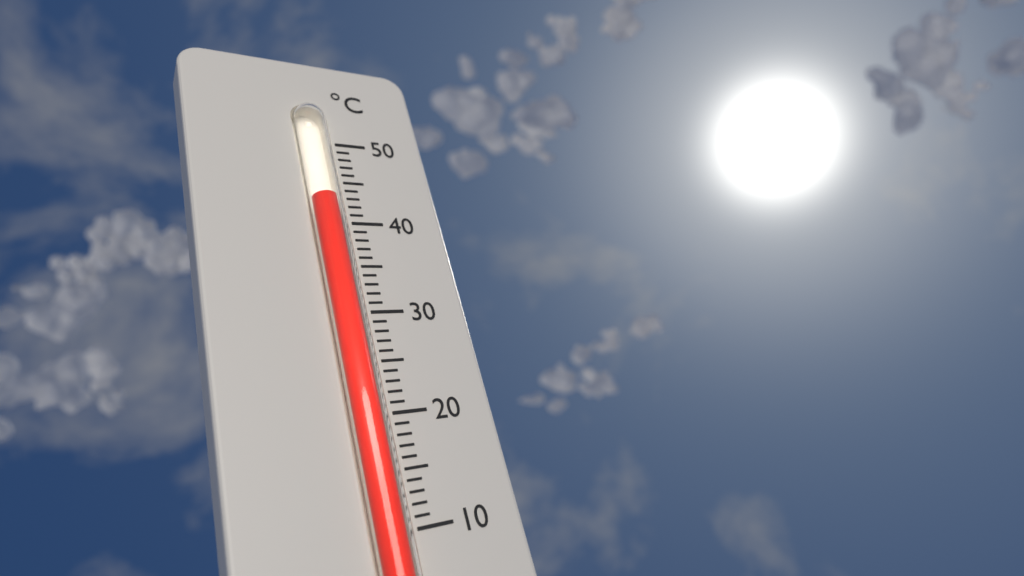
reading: 43 °C
